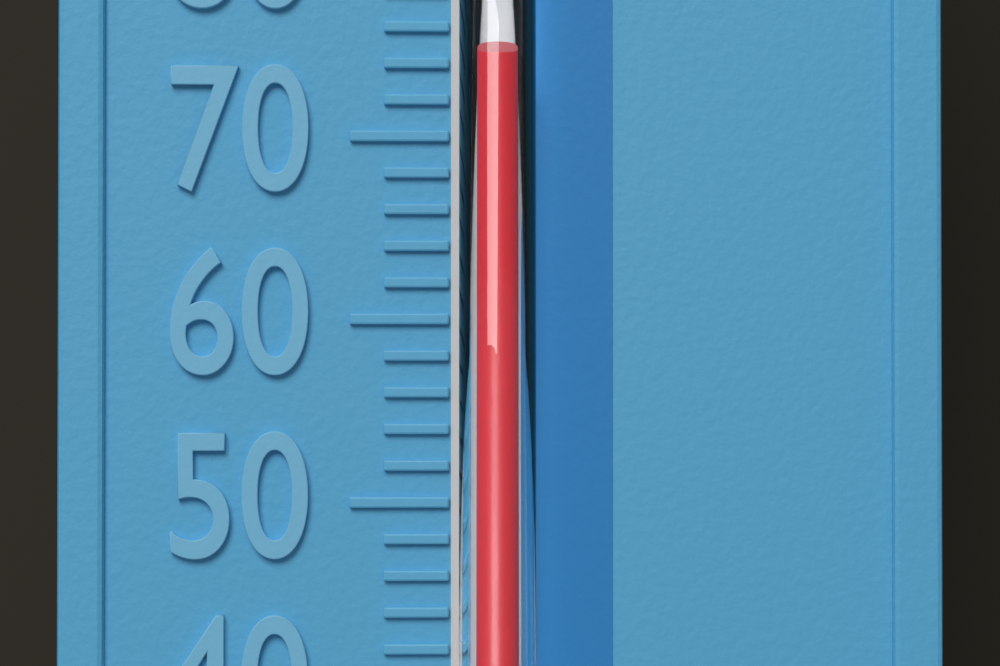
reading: 74 °F
